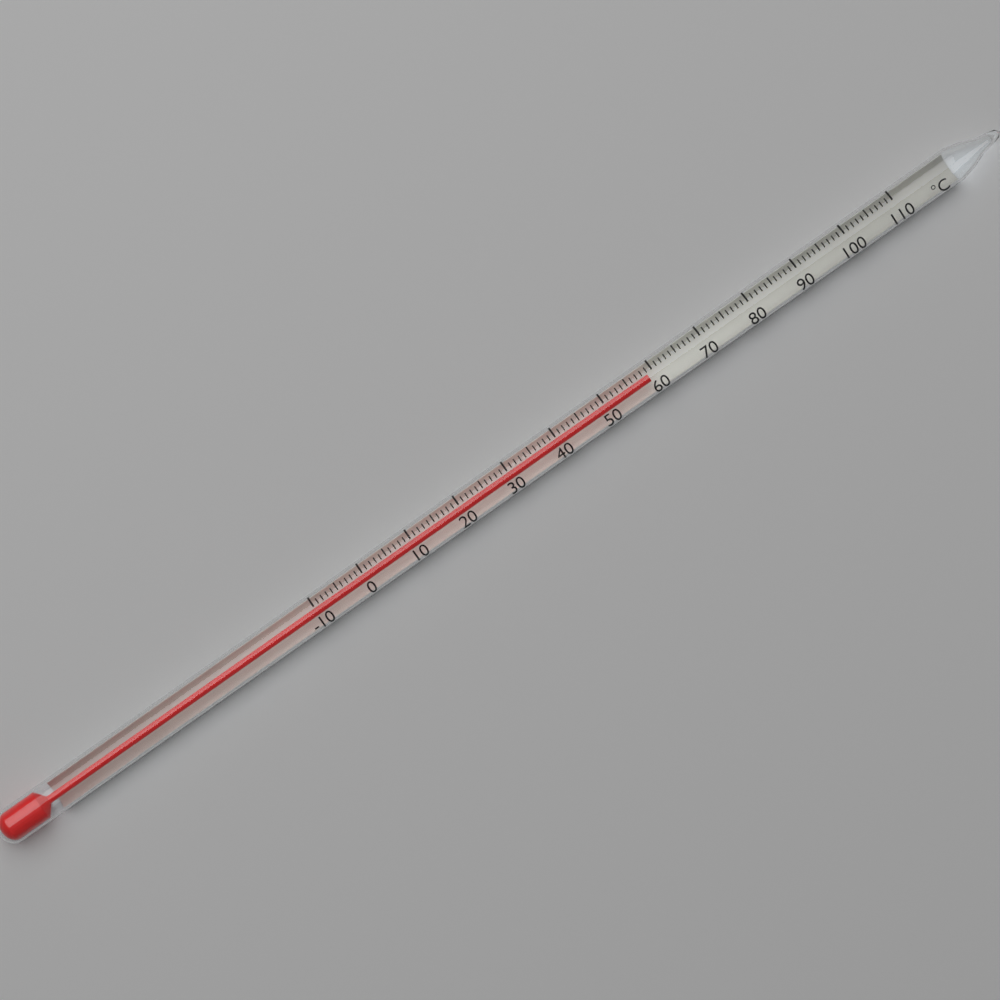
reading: 59 °C
